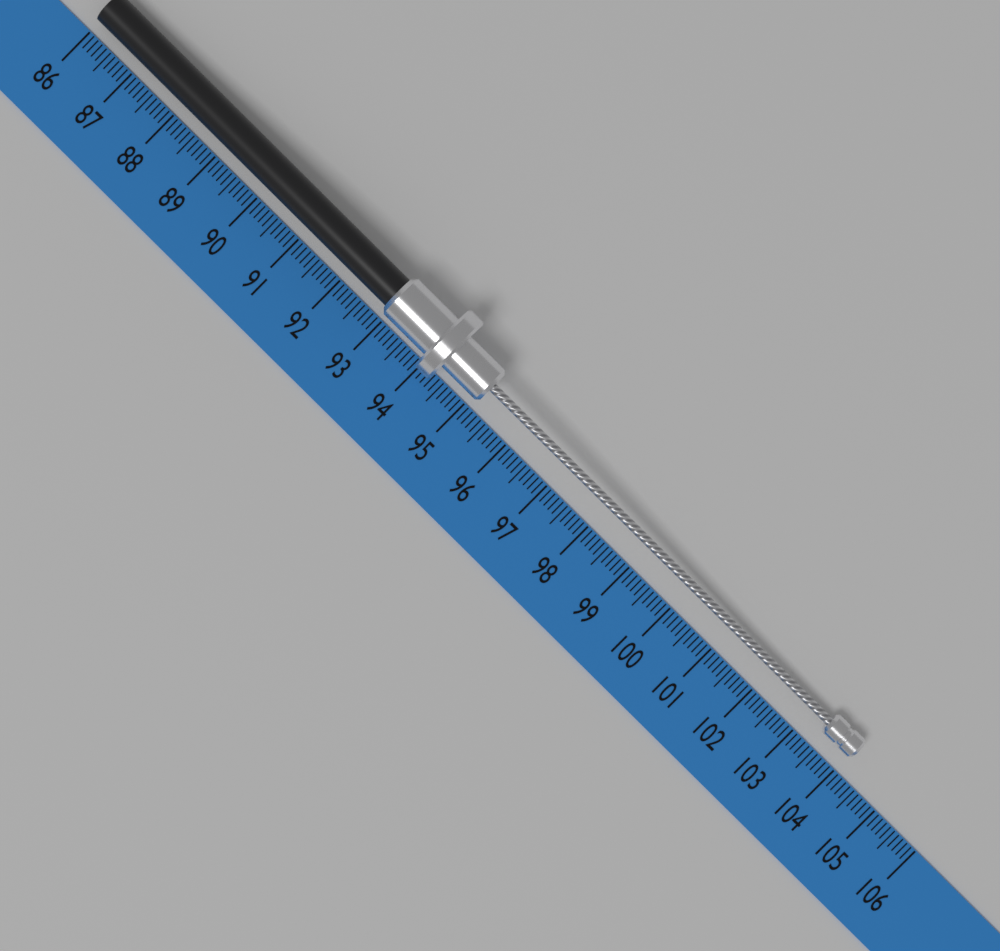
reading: 104.0 (no unit)
